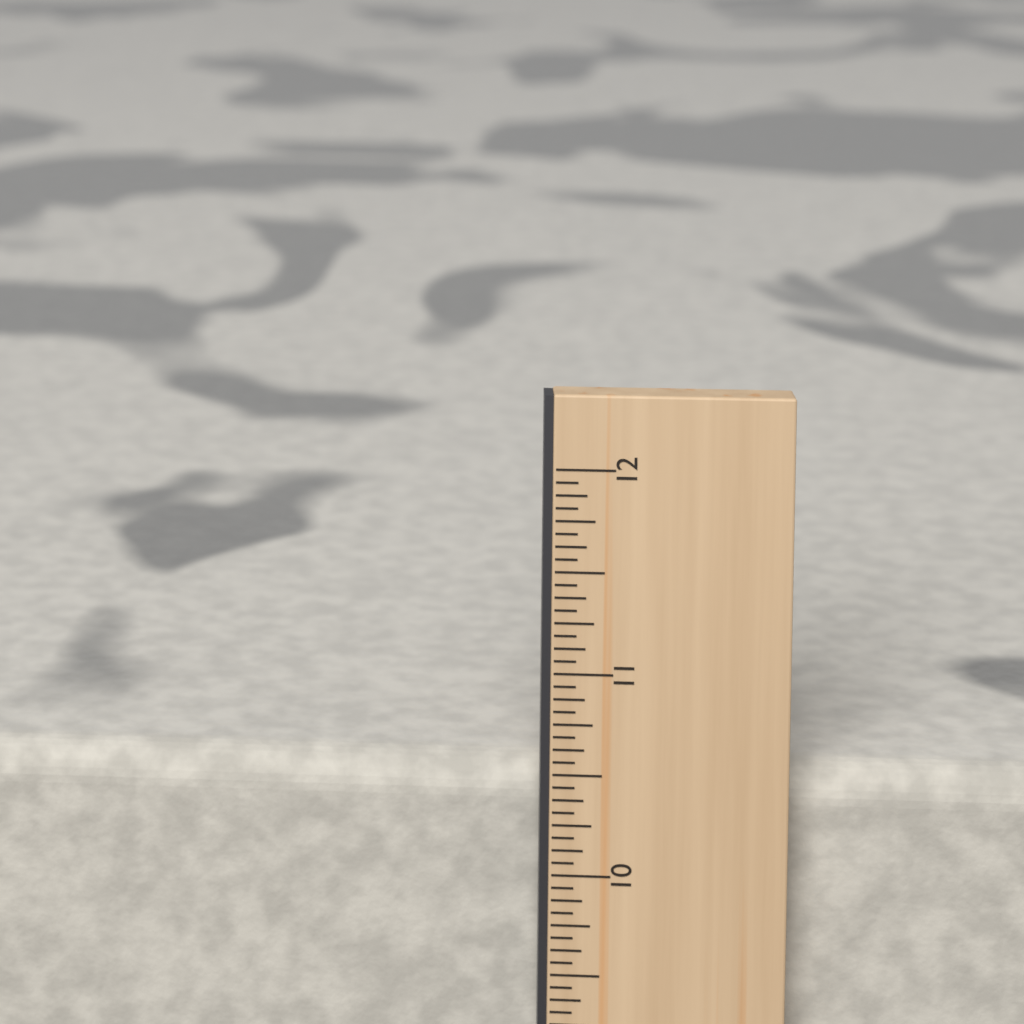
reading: 10.5000 in
